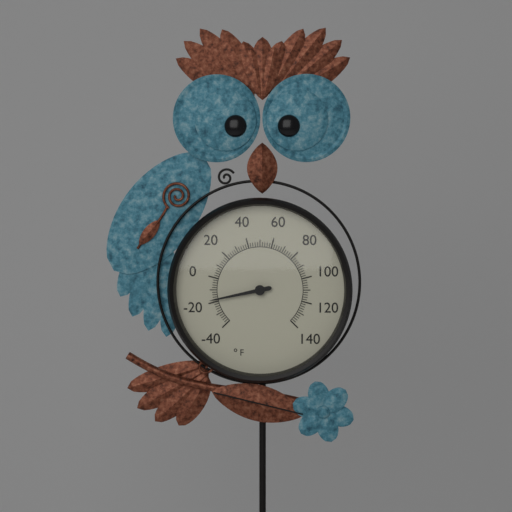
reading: -18 °F
